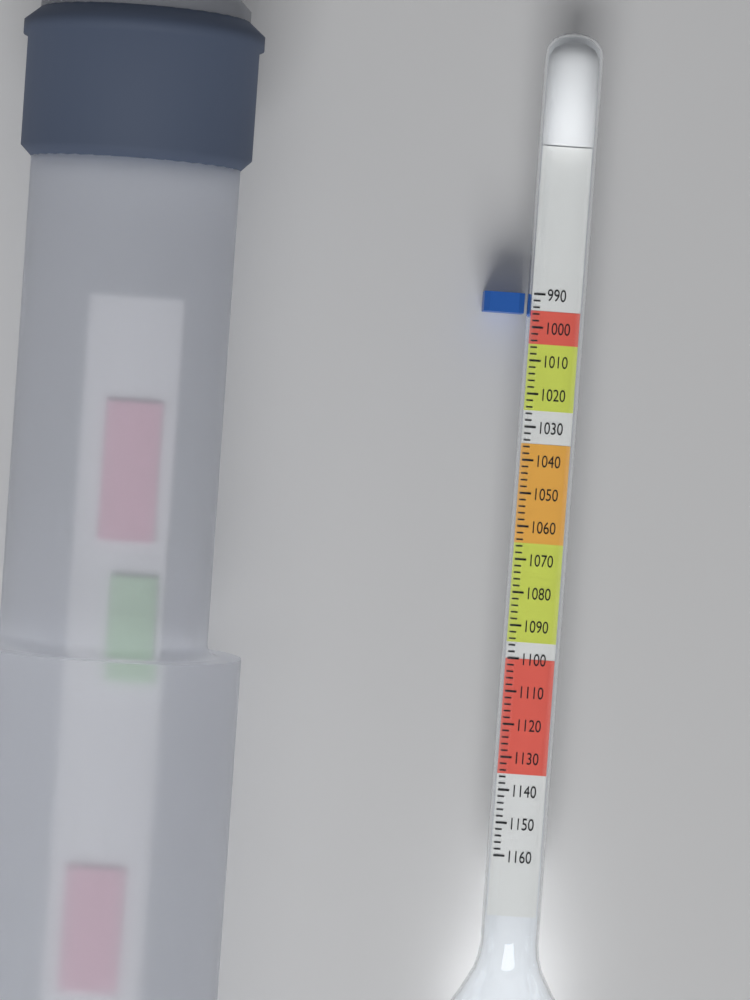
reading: 996 (no unit)
